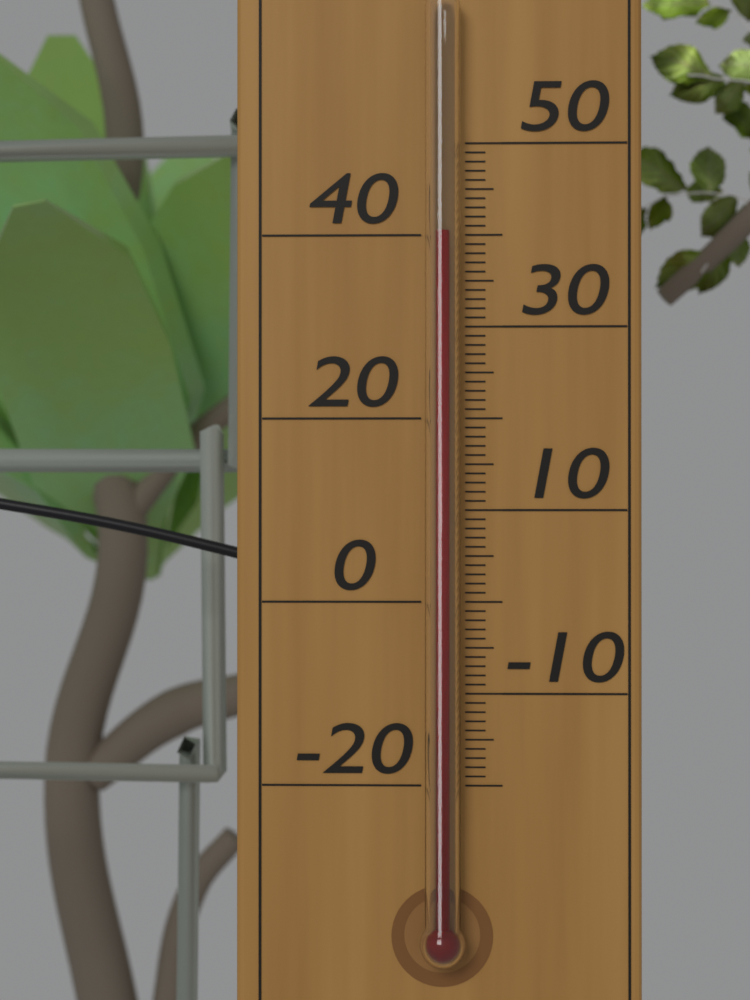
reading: 40 °C
